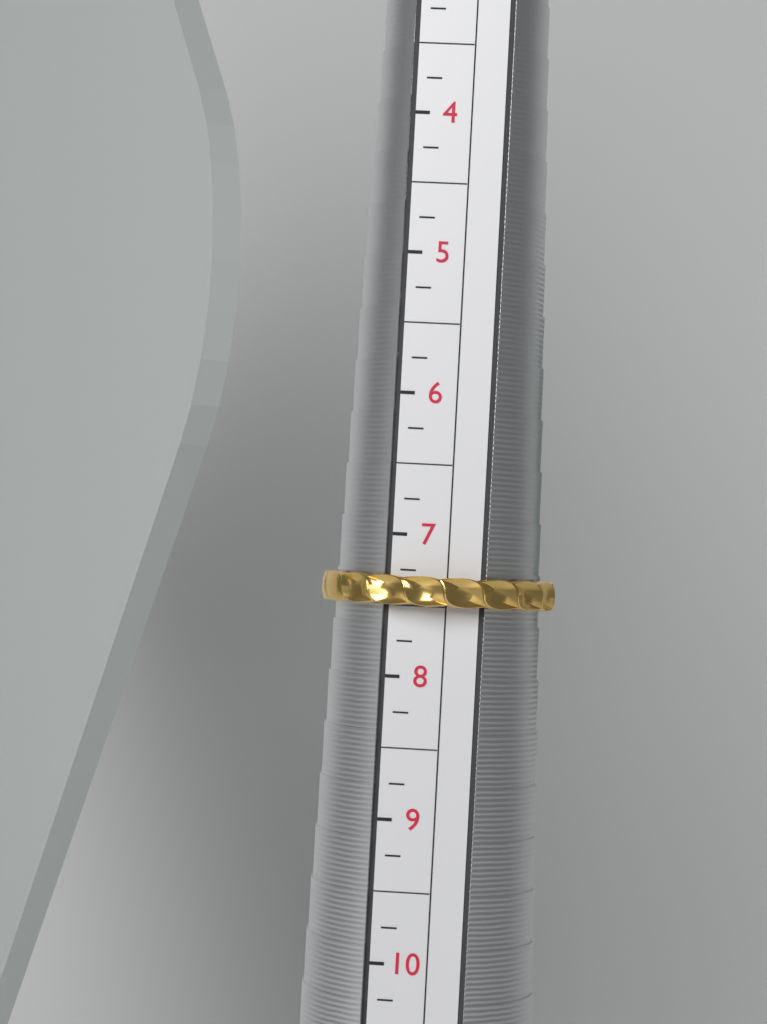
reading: 7.50 (no unit)
